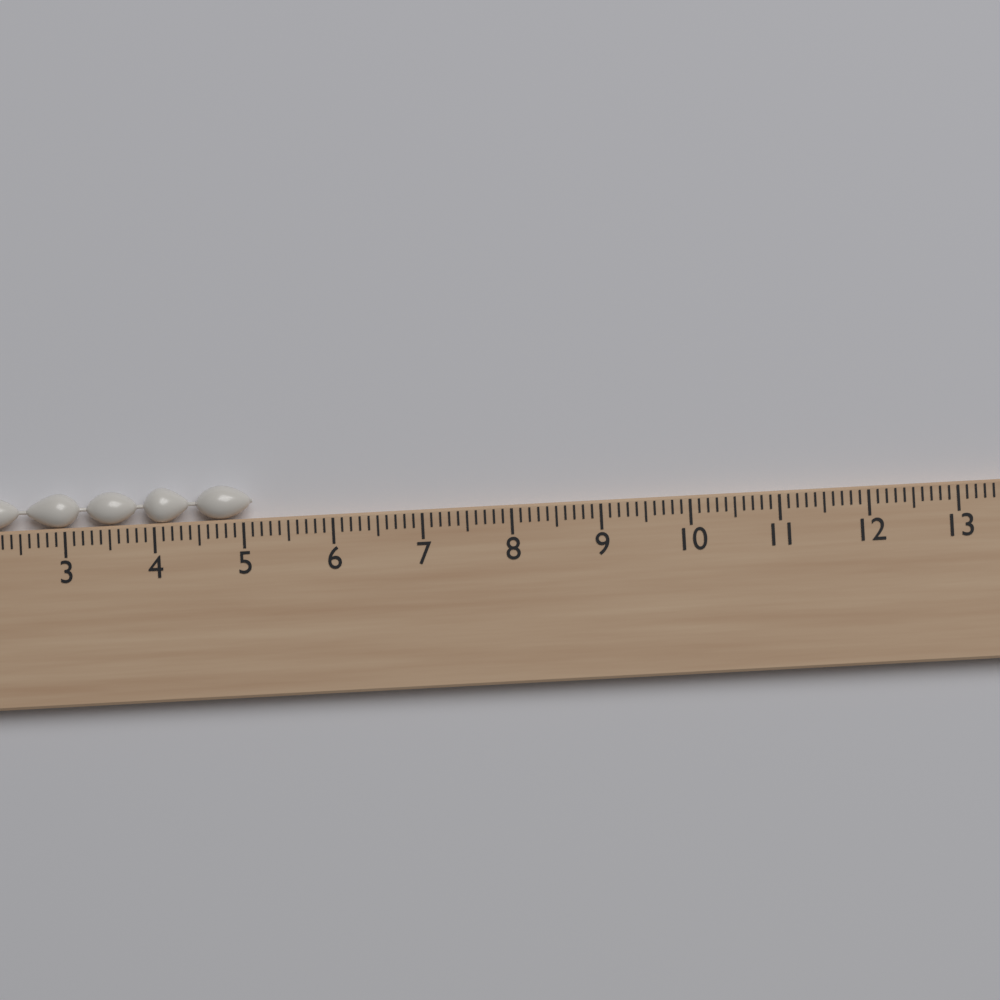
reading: 5.1 cm
